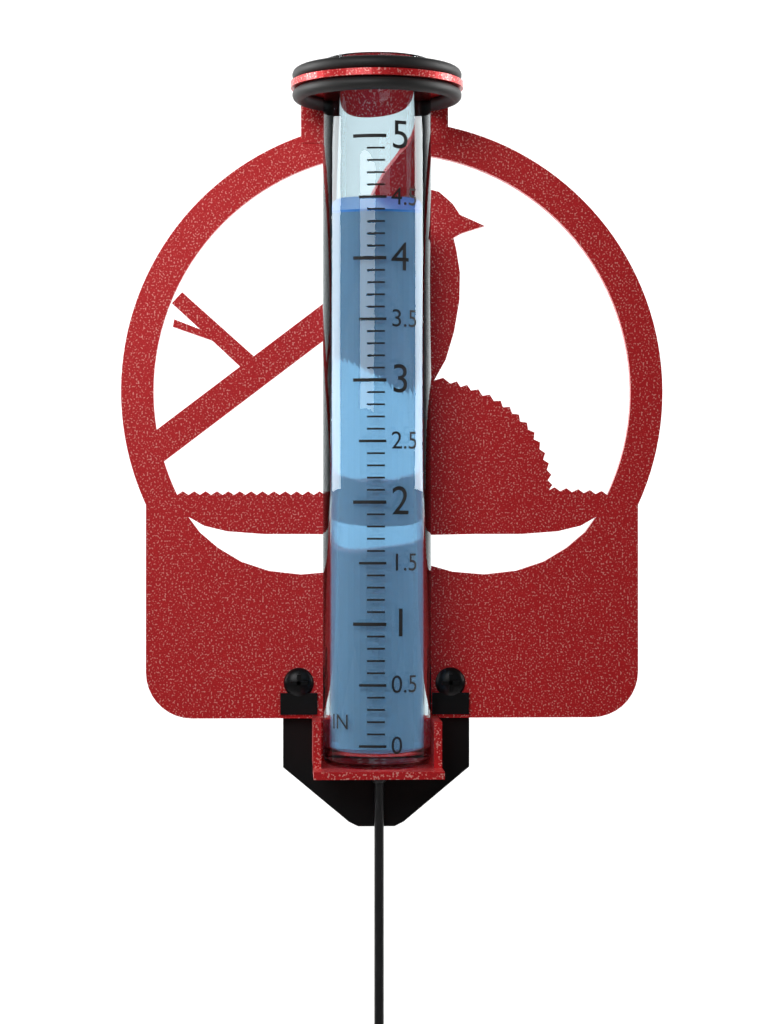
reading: 4.4 in
